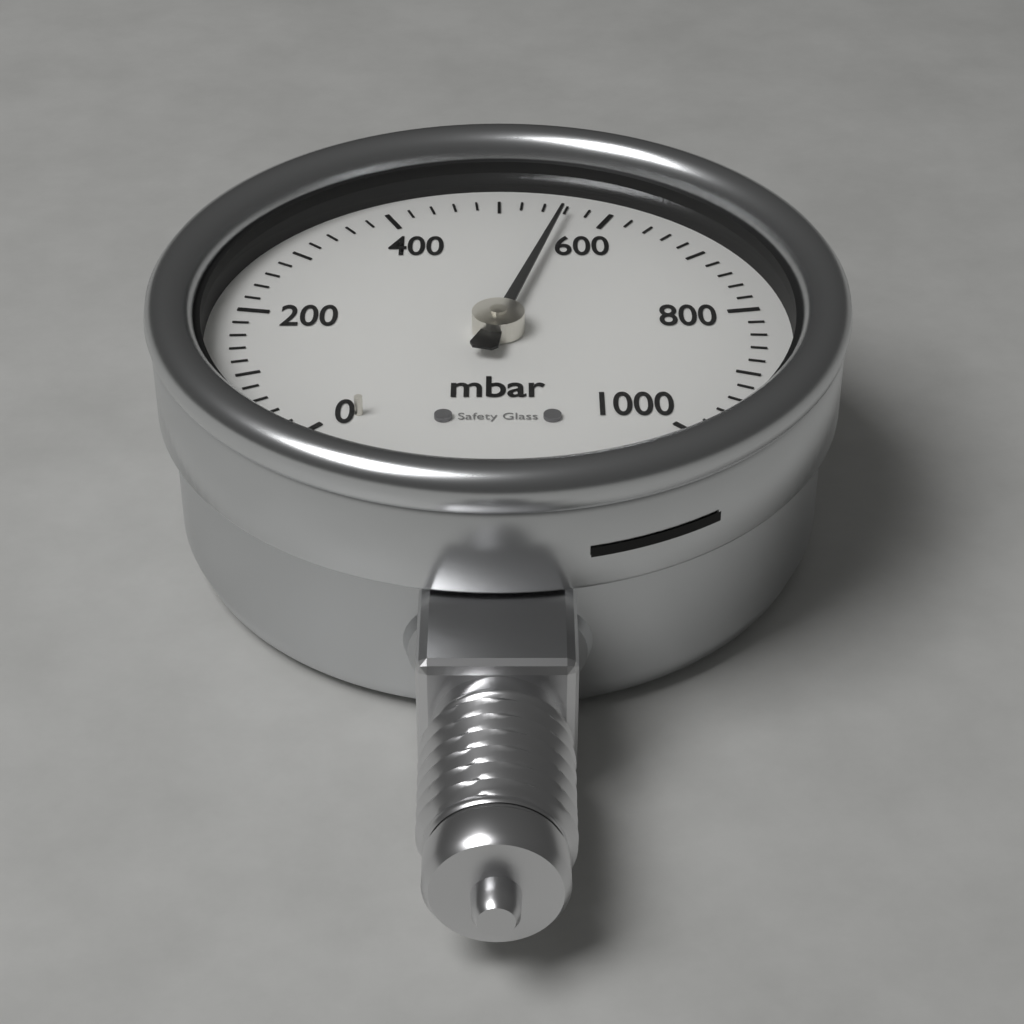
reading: 560 mbar
